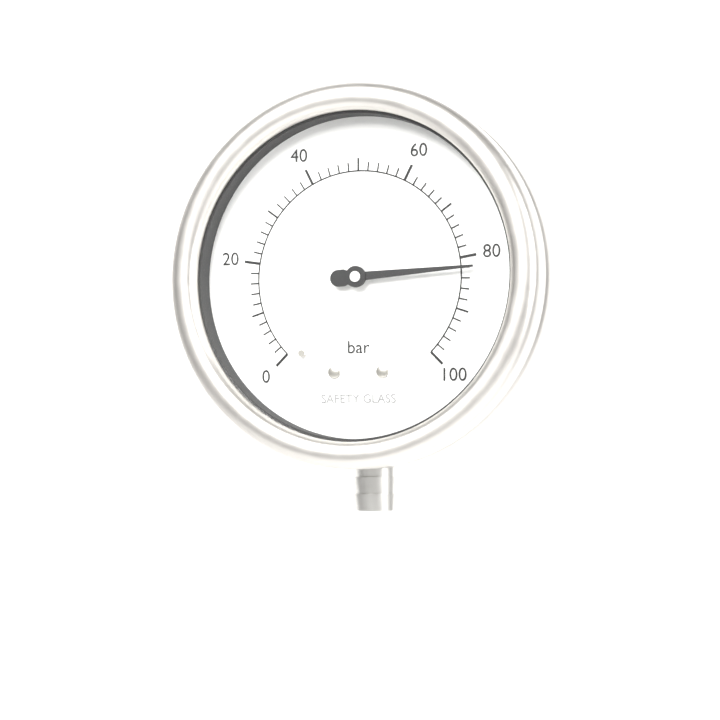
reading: 82 bar
